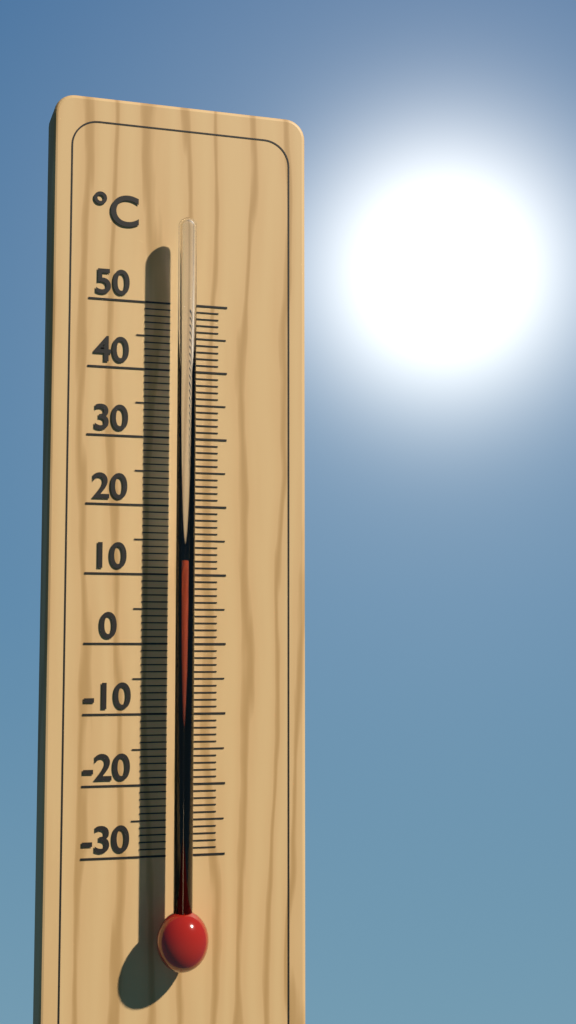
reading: 12 °C
